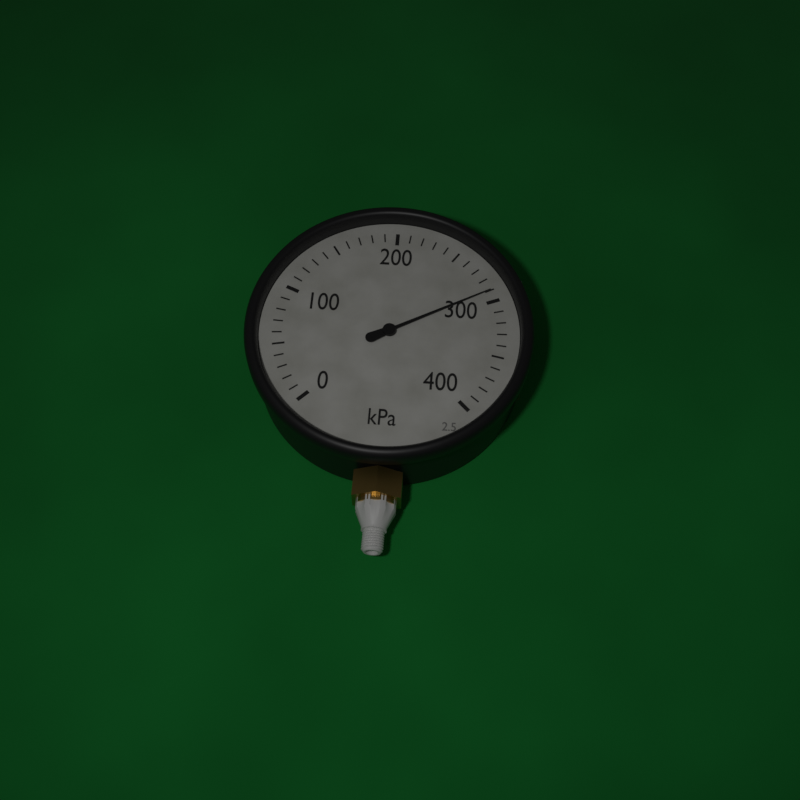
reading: 290 kPa
